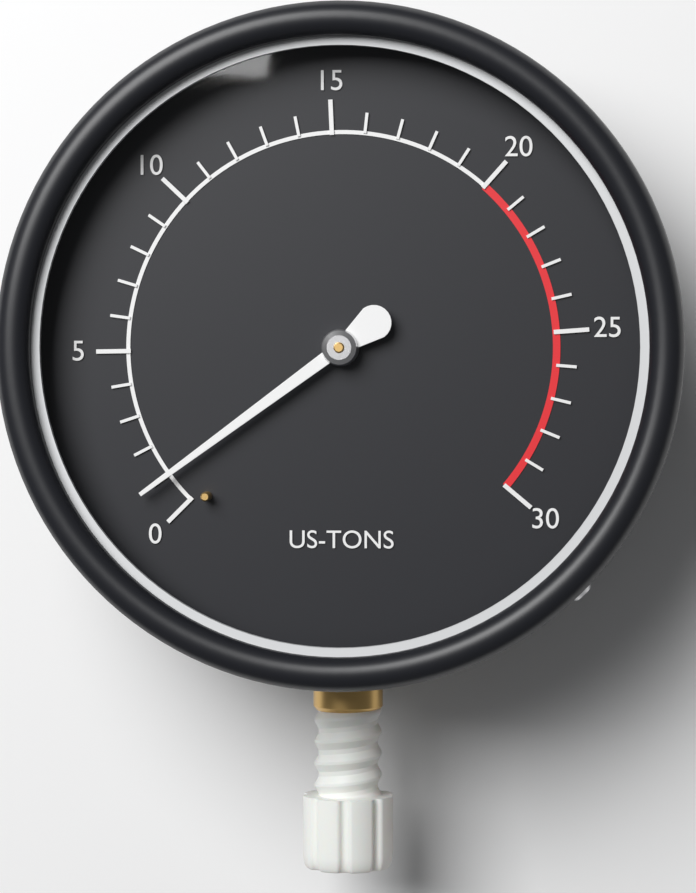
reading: 1 US-TONS
